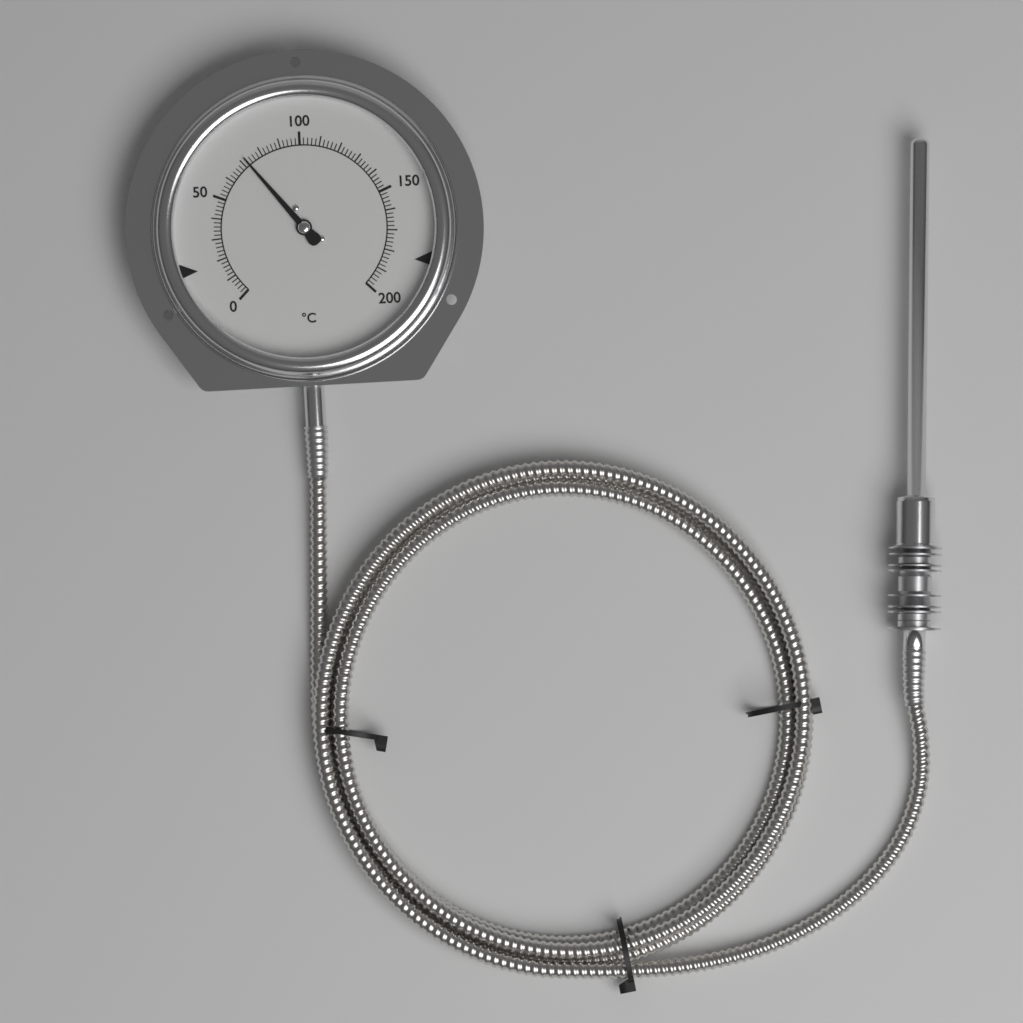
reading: 72 °C
